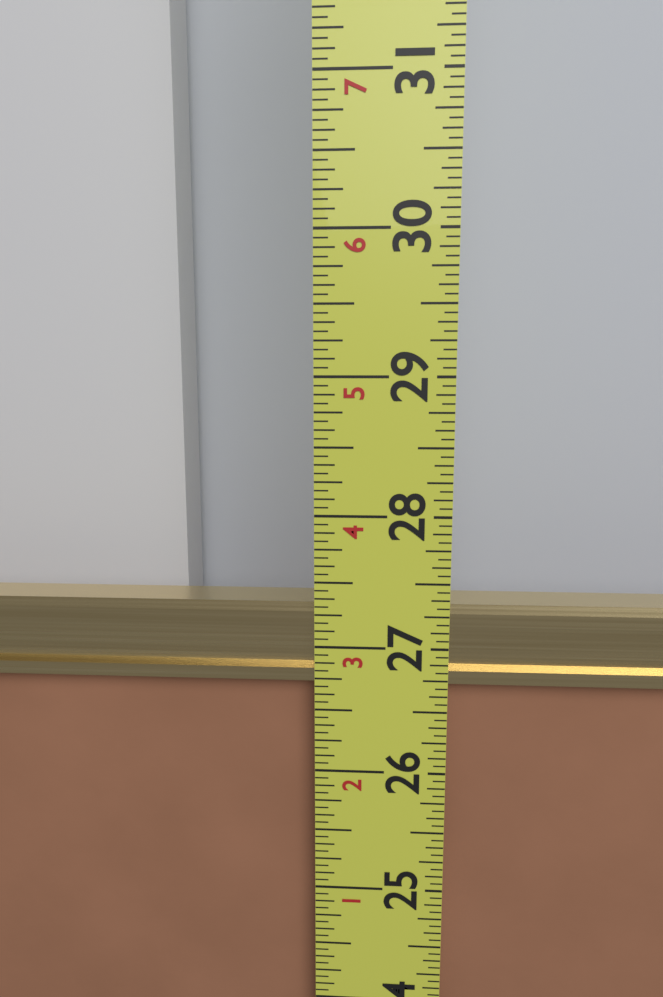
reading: 27.3125 in
